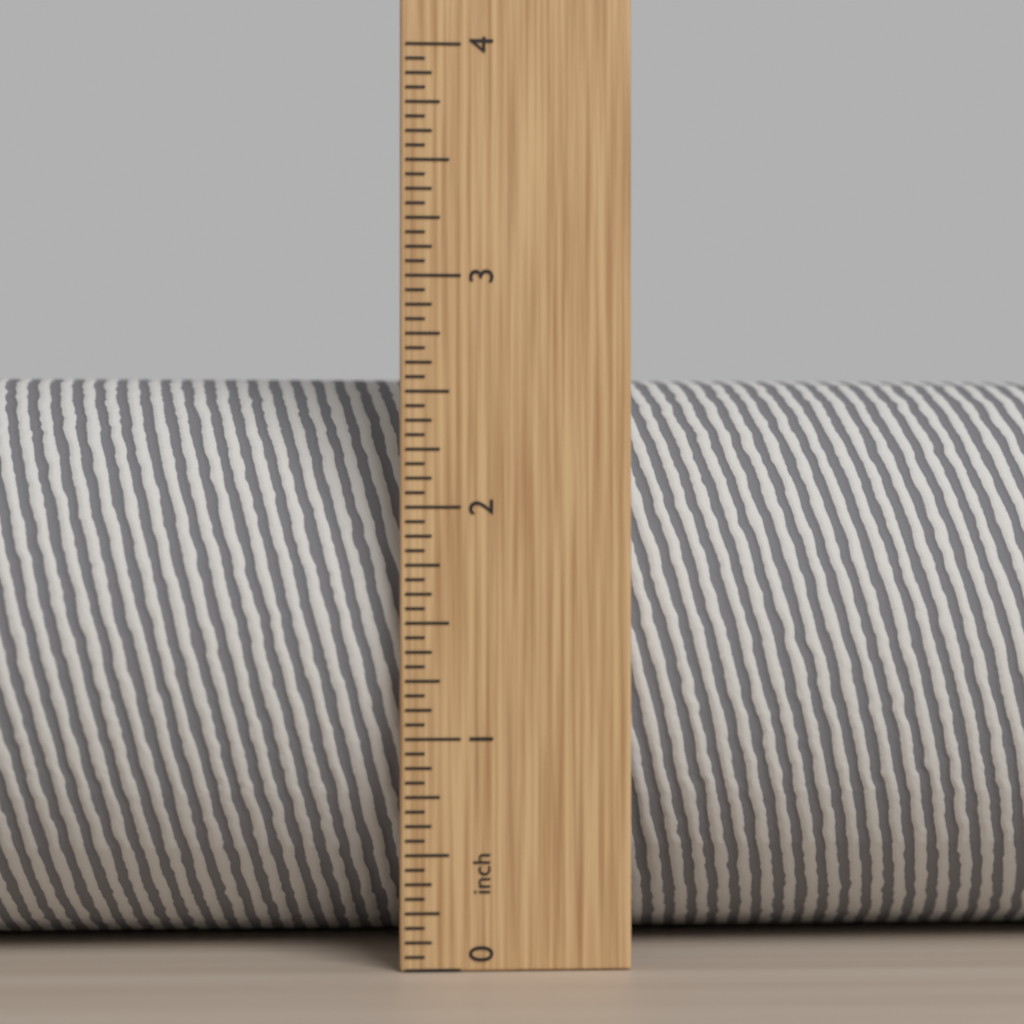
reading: 2.6250 in
